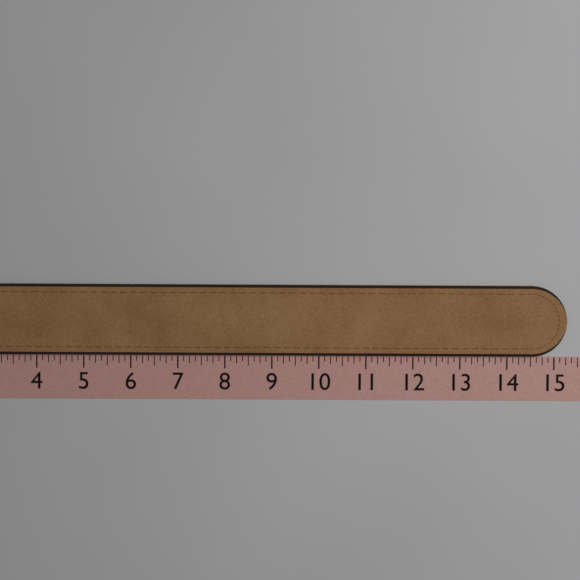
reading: 15.250 (no unit)
